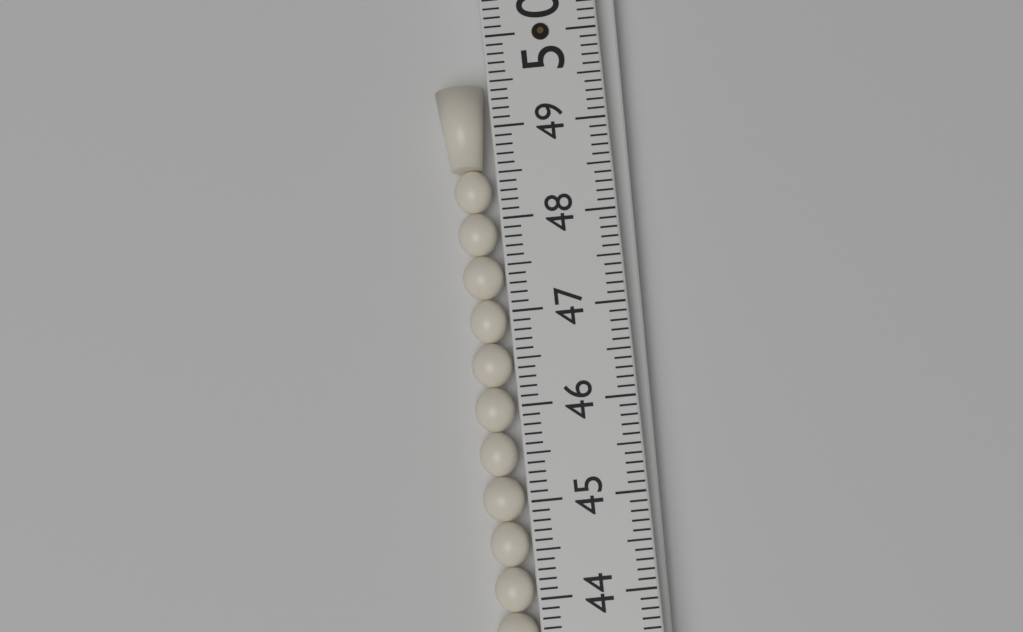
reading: 49.5 (no unit)
